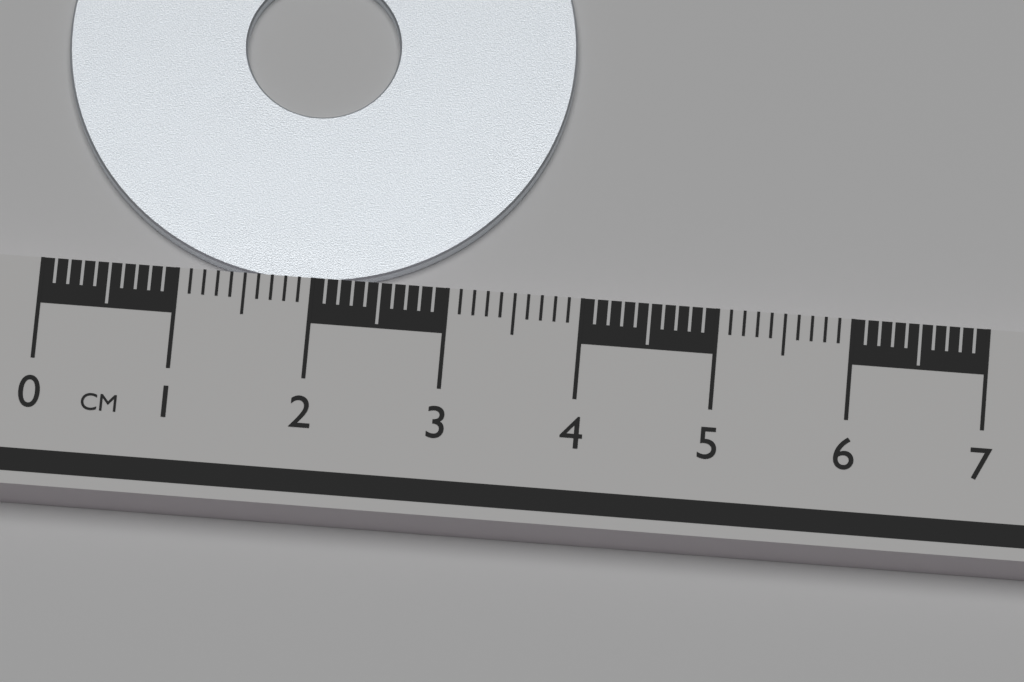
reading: 3.8 cm
